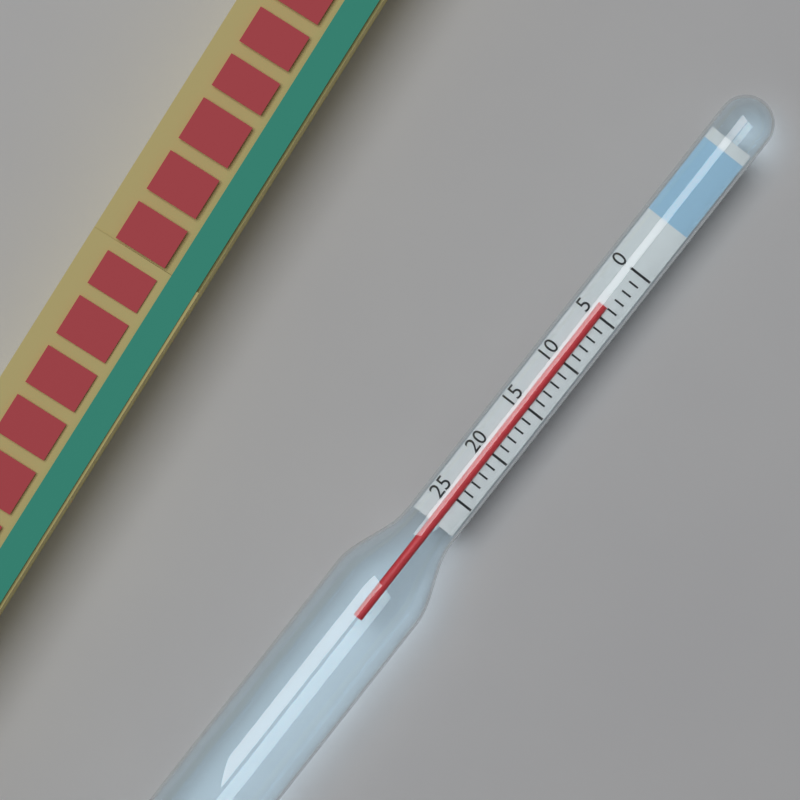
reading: 4 (no unit)
